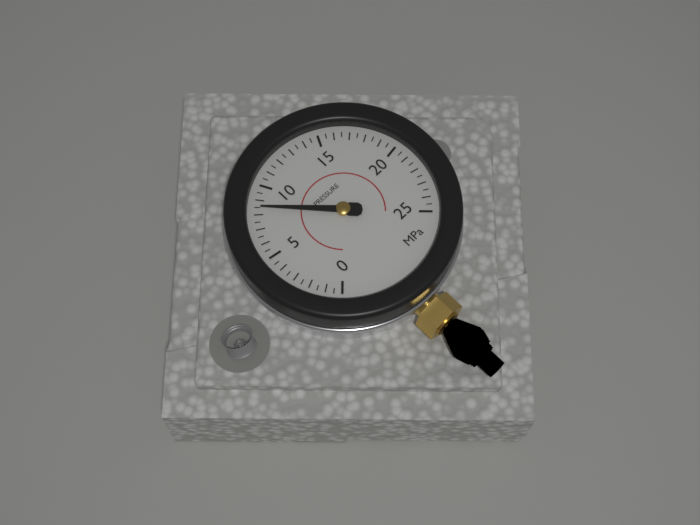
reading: 8.5 MPa
